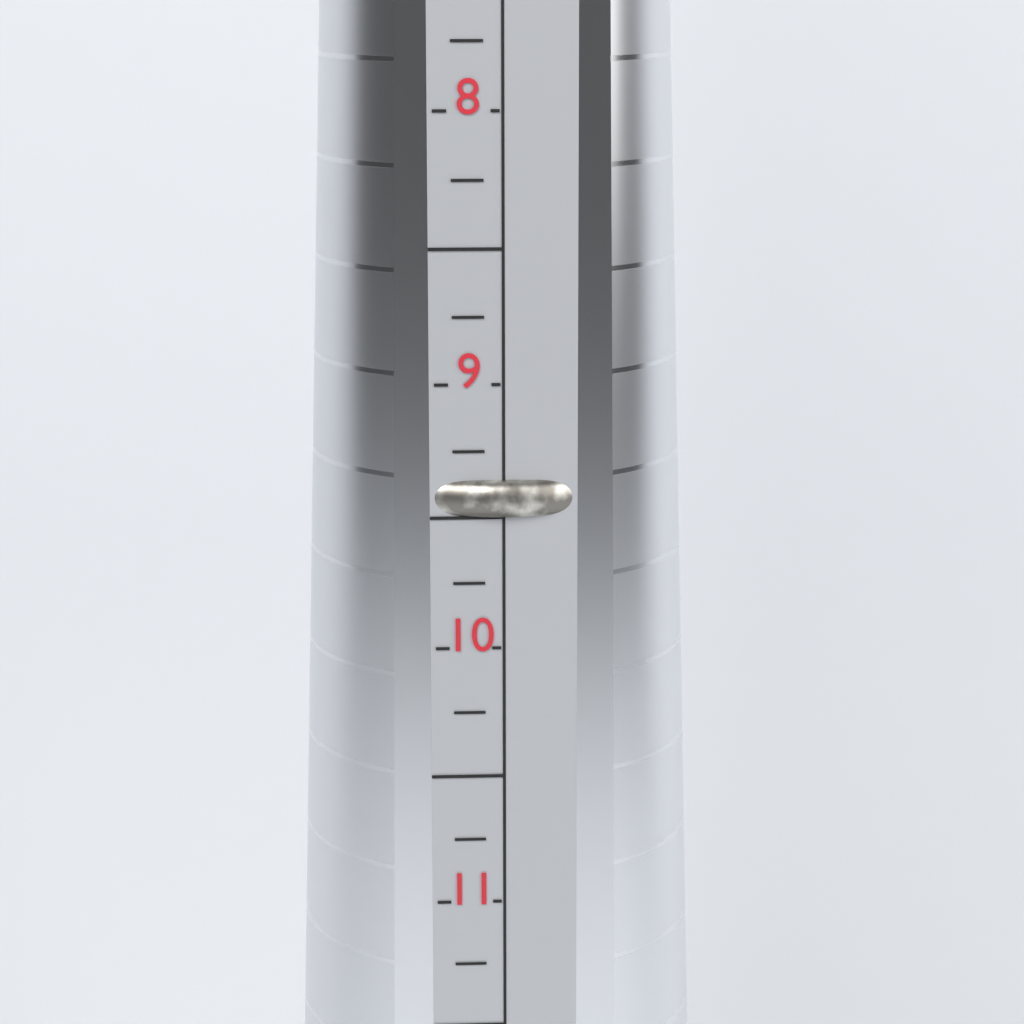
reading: 9.50 (no unit)
